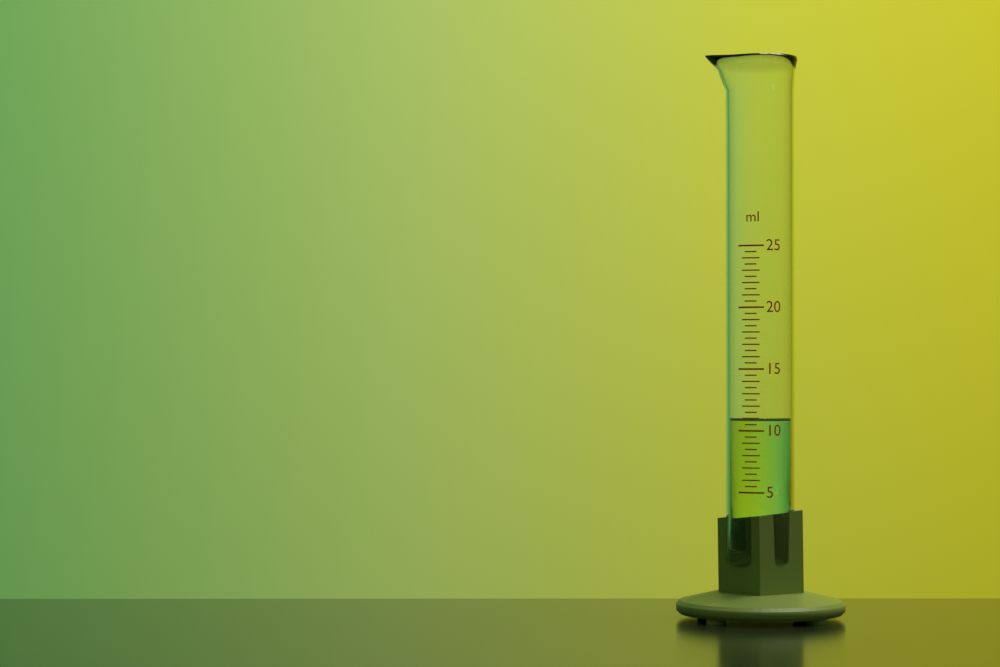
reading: 11.0 ml
